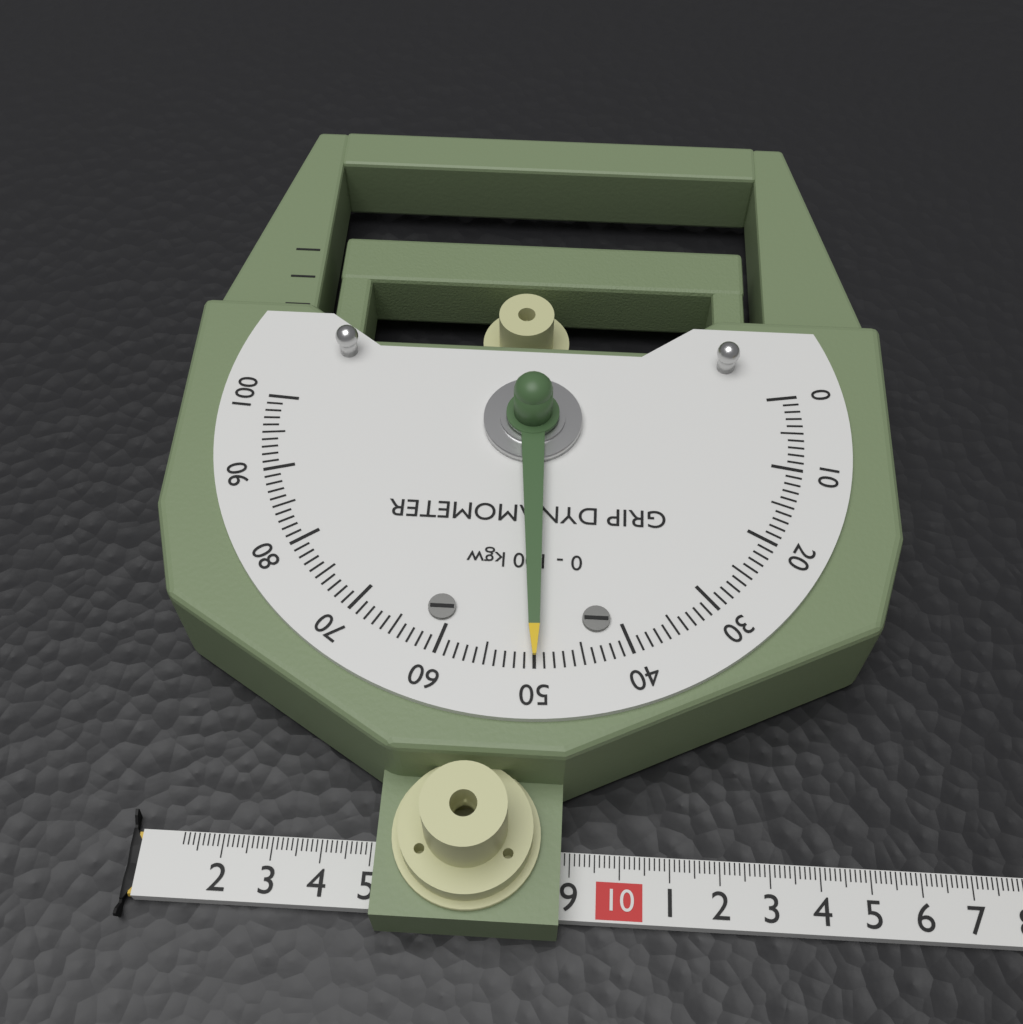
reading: 50 kgw
